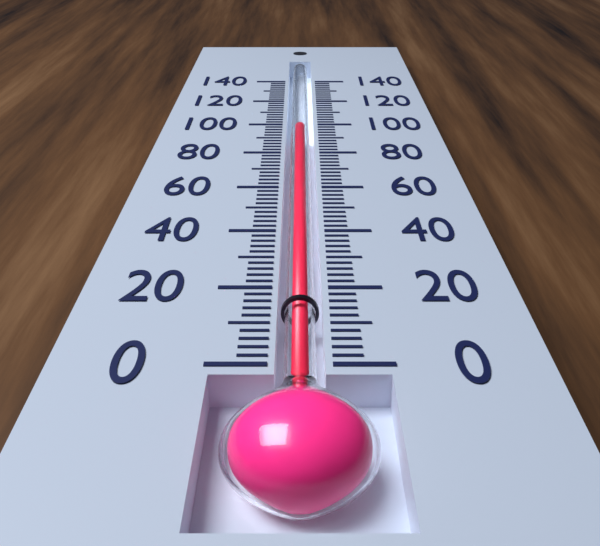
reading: 100 (no unit)
